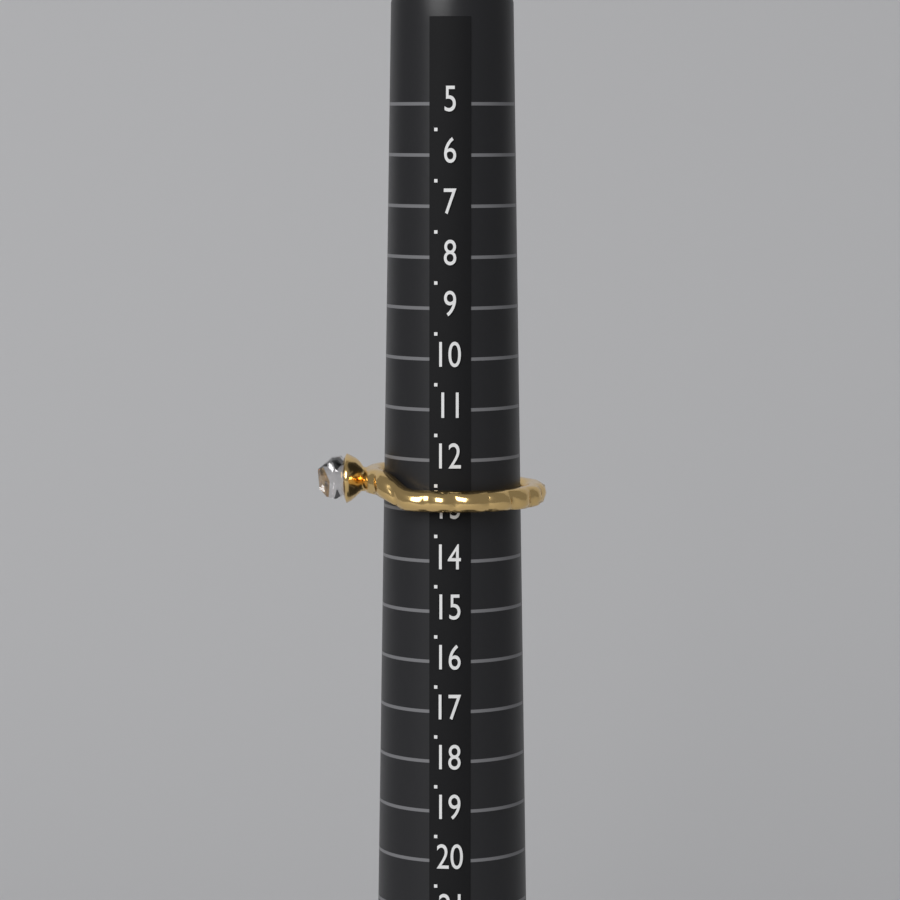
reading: 13.0 (no unit)
